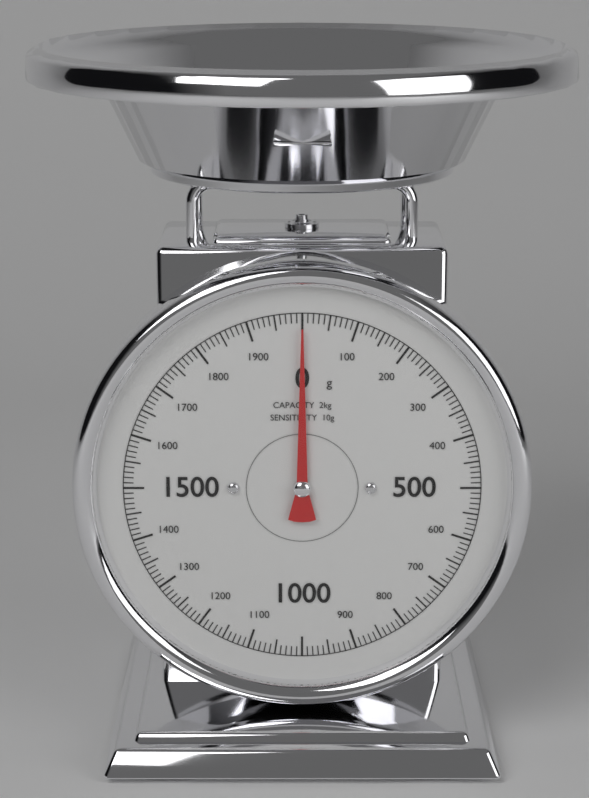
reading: 0 g
